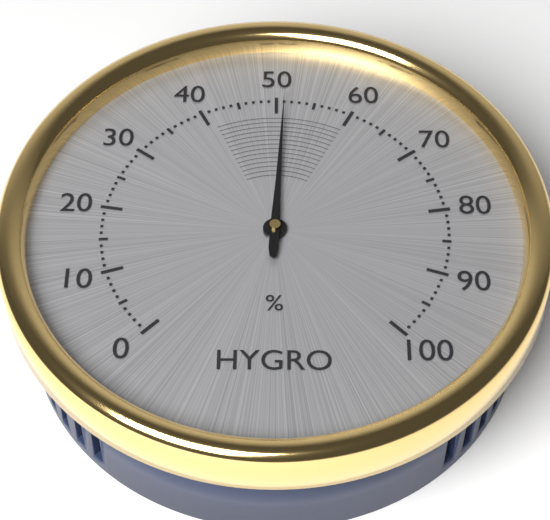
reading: 51 %
